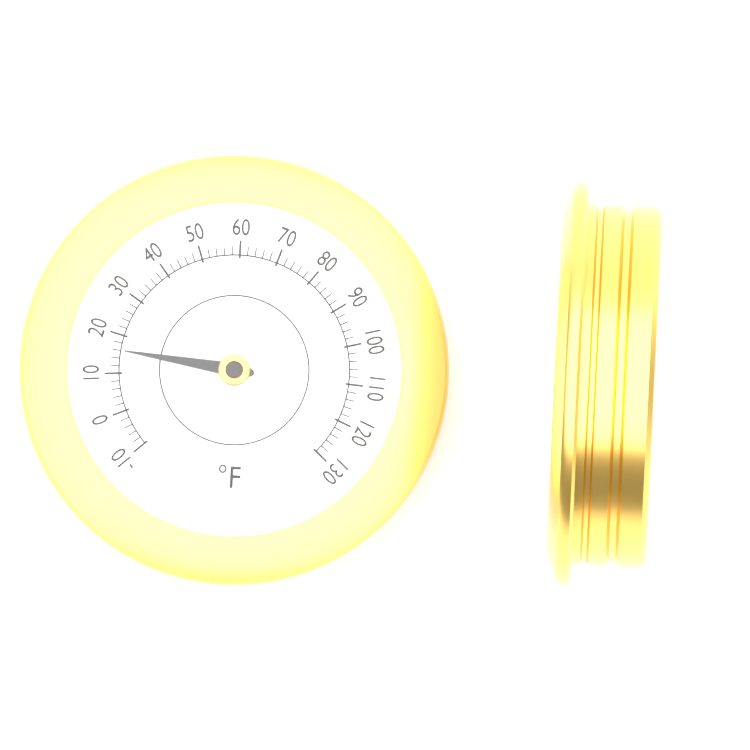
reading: 16 °F
